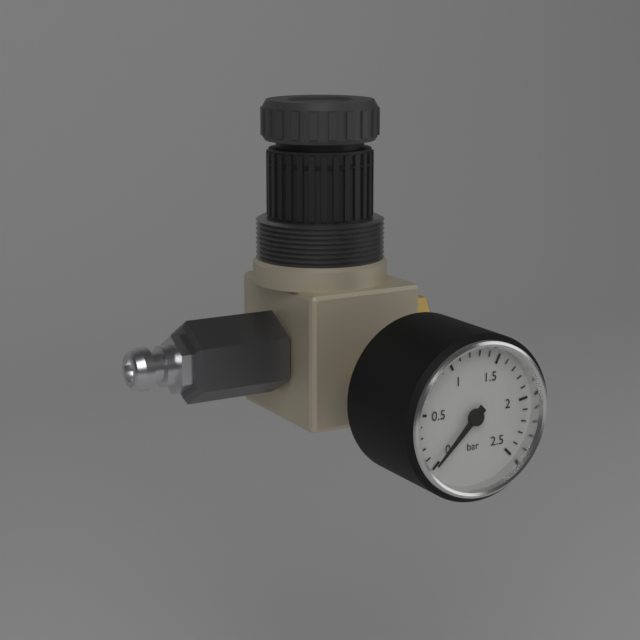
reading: 0.0 bar
